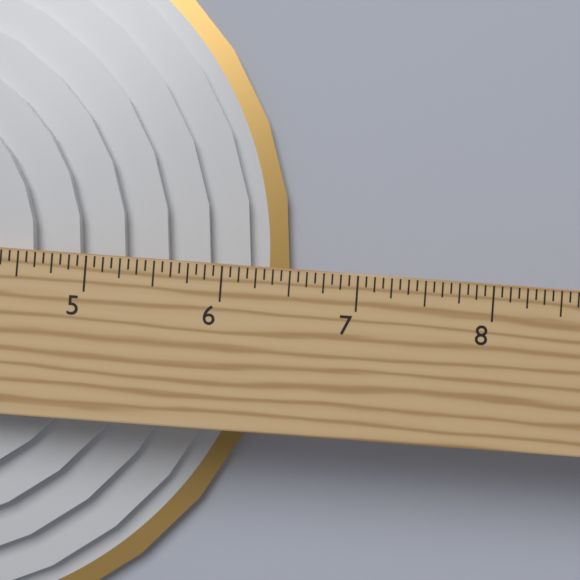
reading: 6.5000 in
